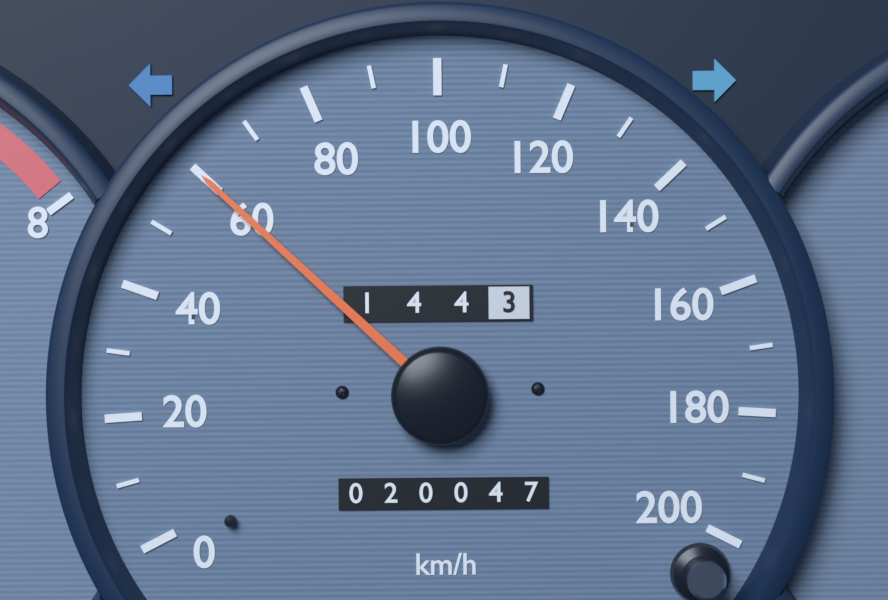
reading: 60 km/h
